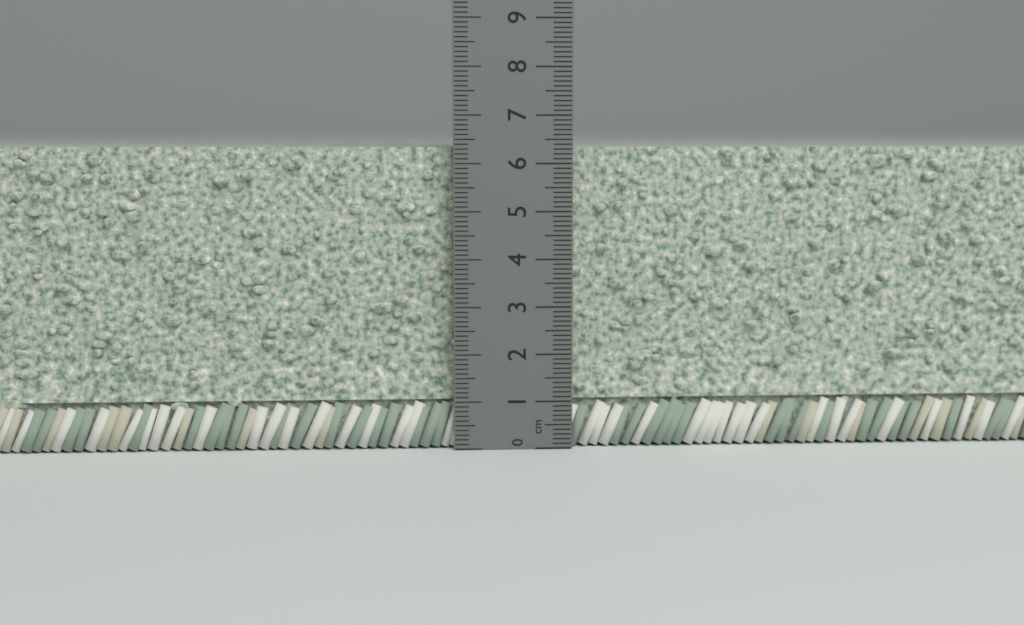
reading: 6.4 cm
